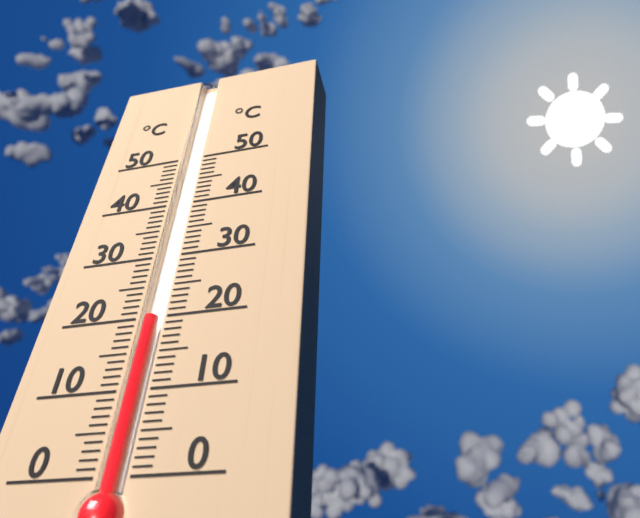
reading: 20 °C
